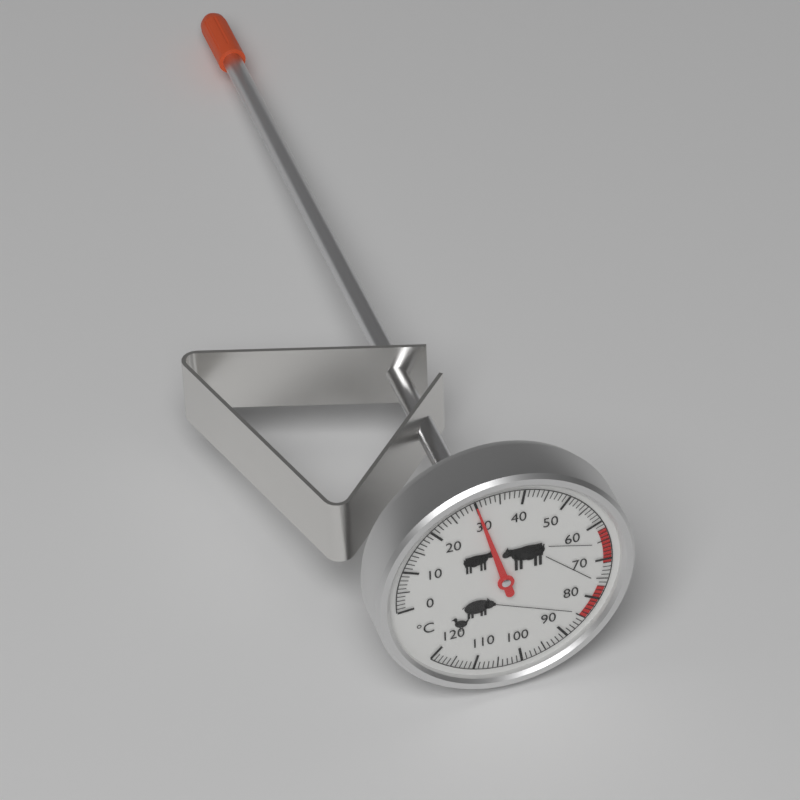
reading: 30 °C
